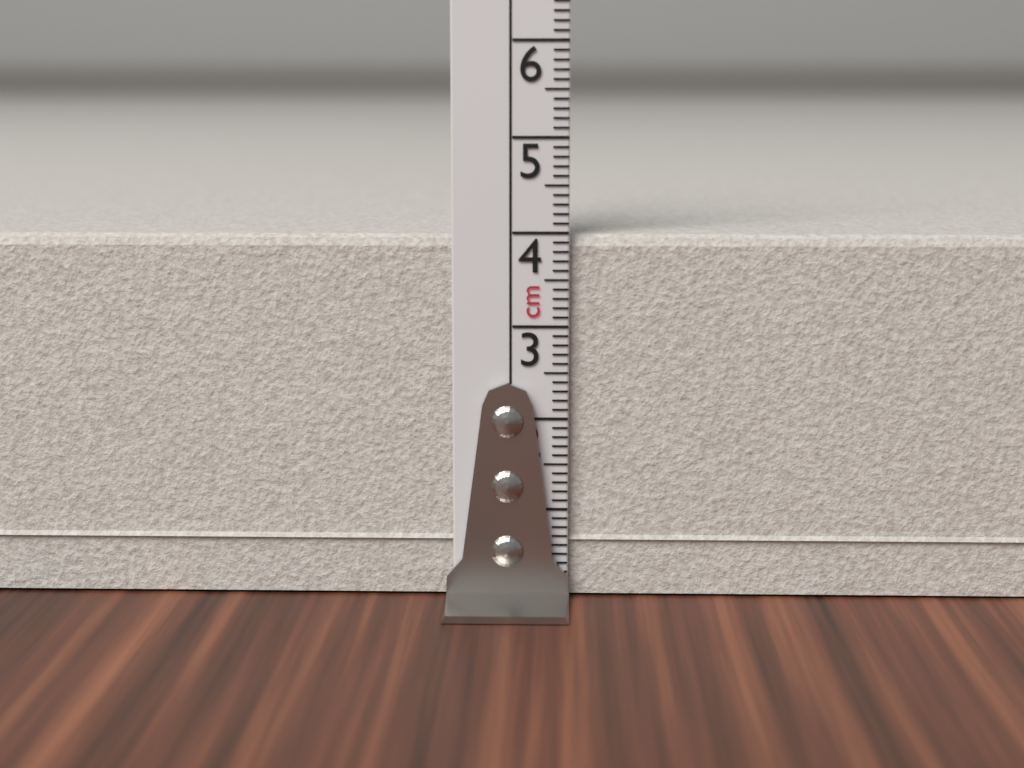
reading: 4.0 cm
